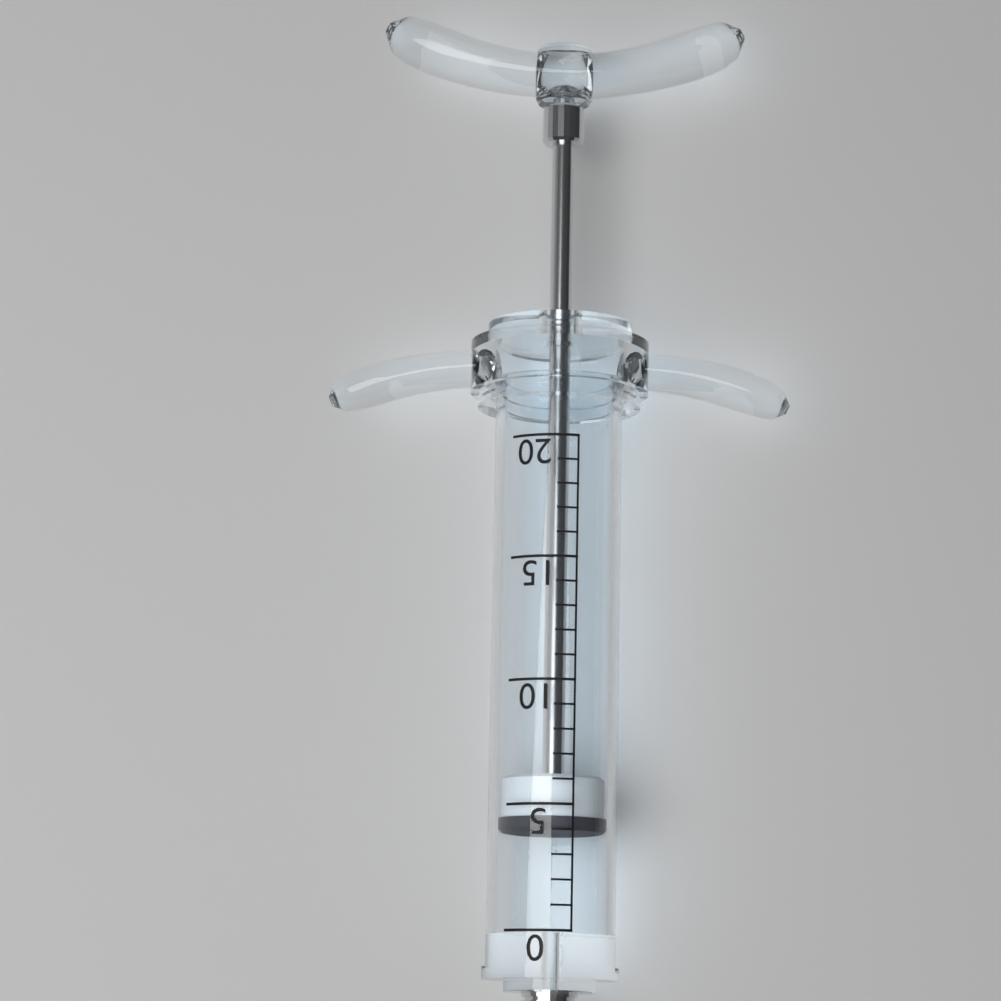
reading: 4 (no unit)
